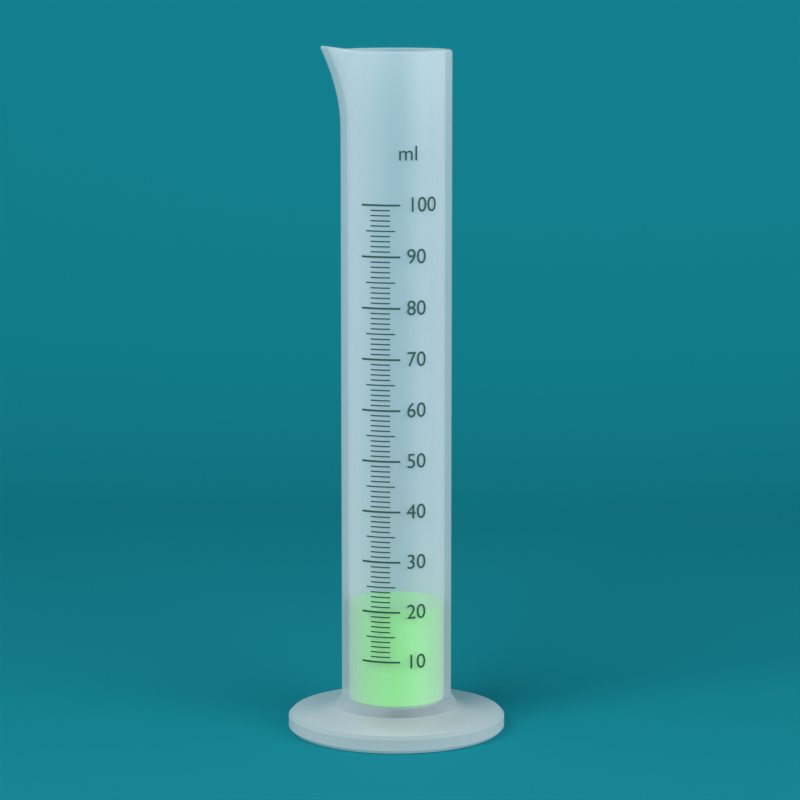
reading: 20 ml
